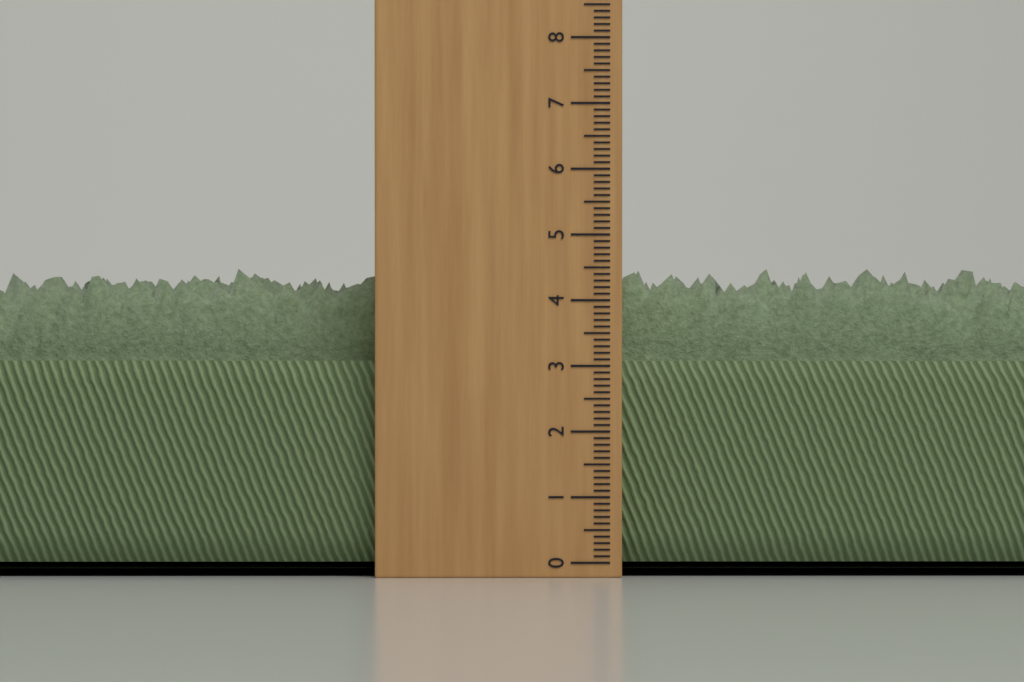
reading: 4.6 cm
